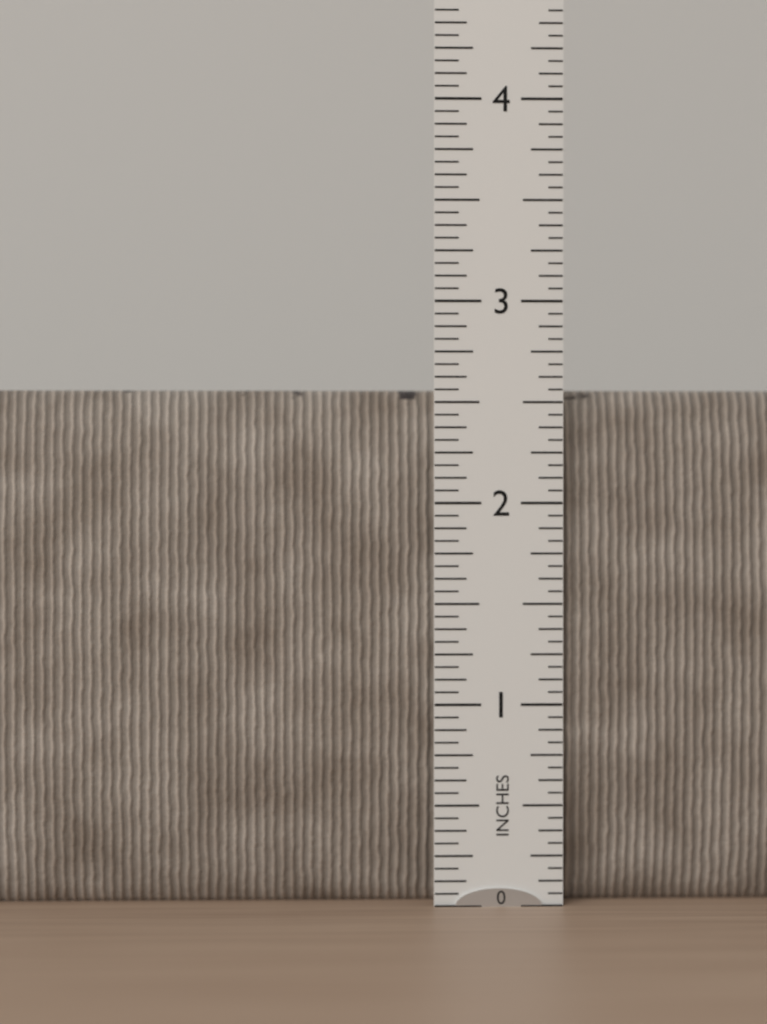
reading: 2.5625 in
